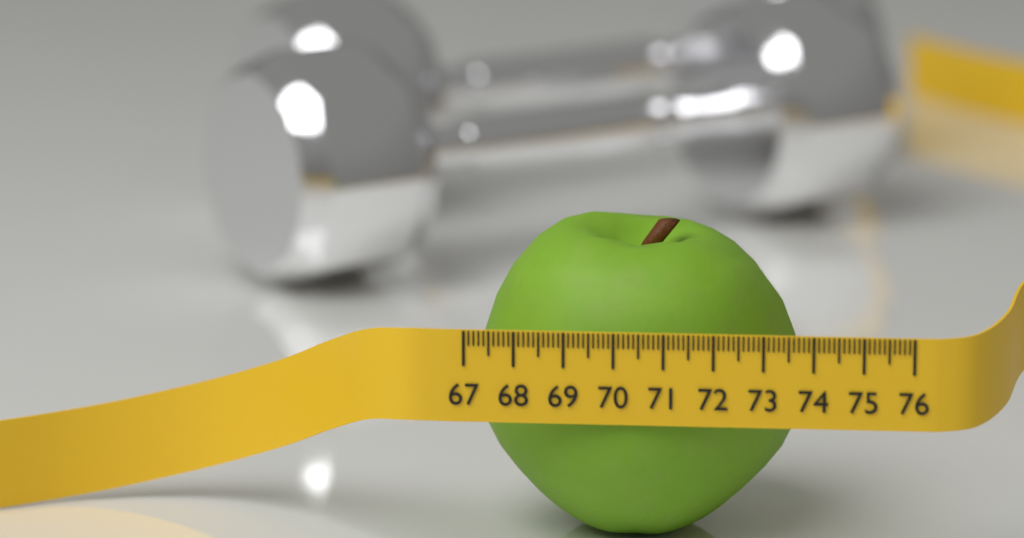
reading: 73.7 (no unit)
